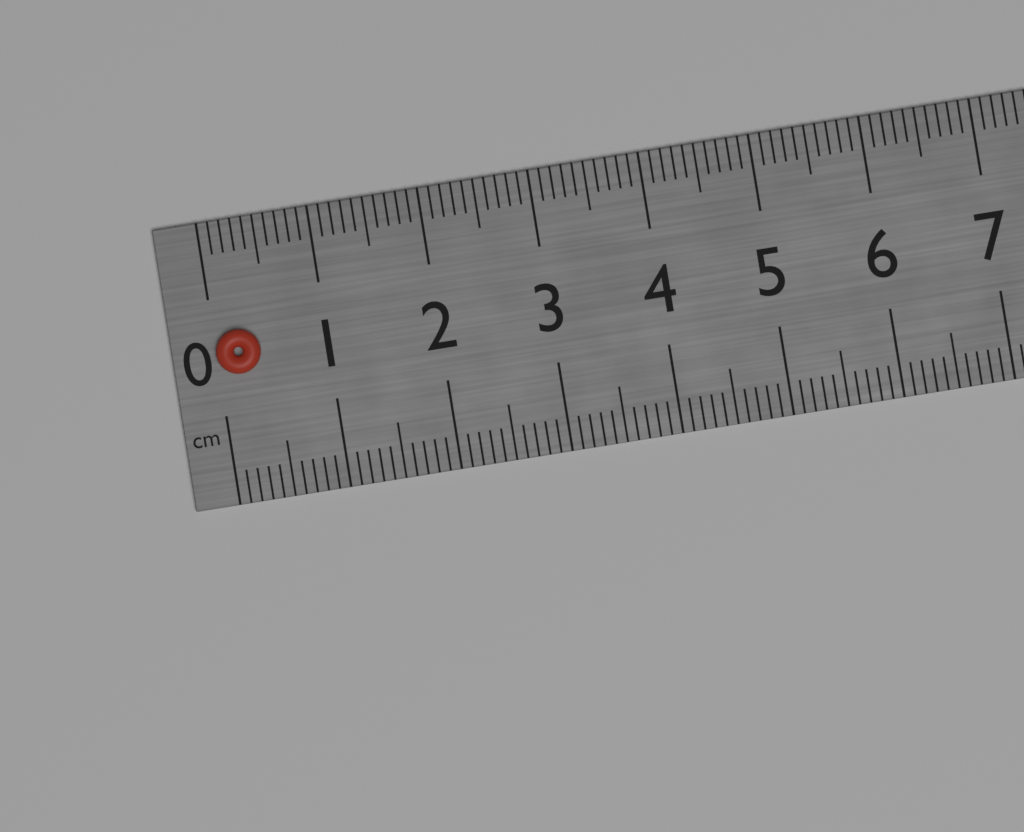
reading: 0.4 cm
